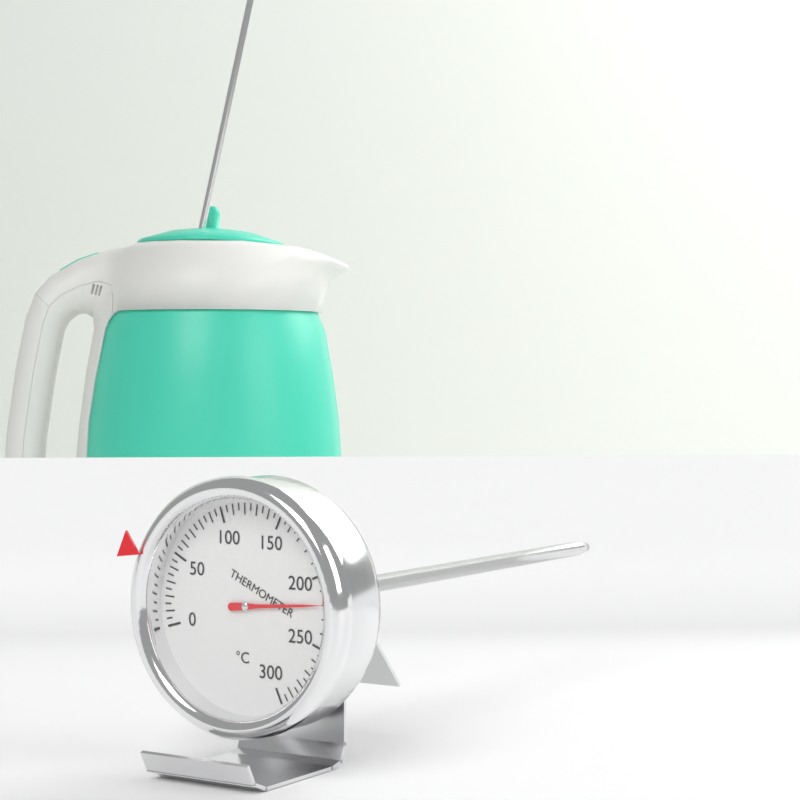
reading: 220 °C
